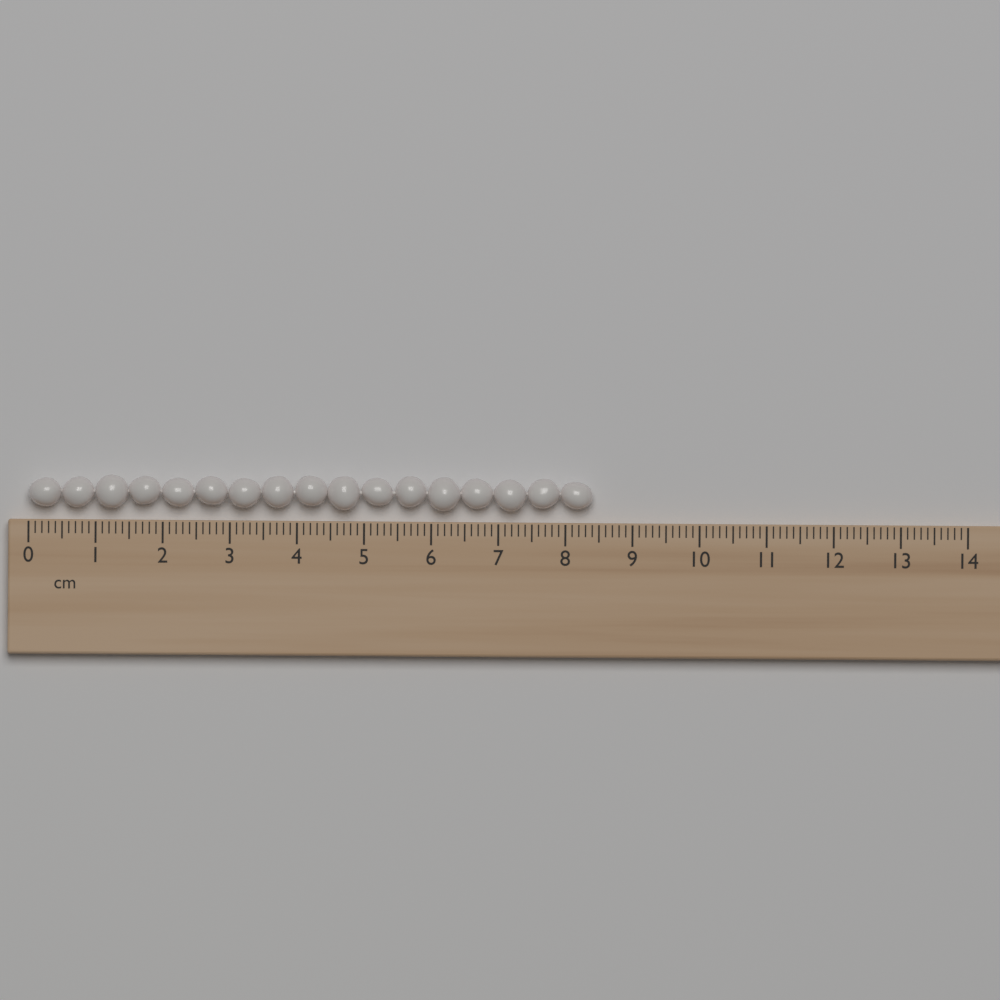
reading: 8.4 cm
